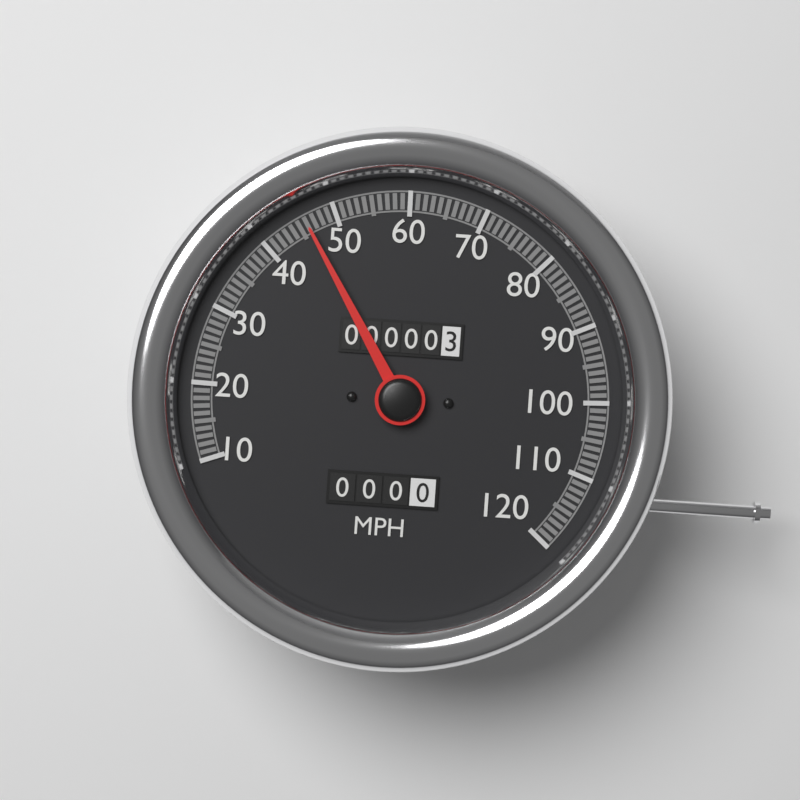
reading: 46 MPH
